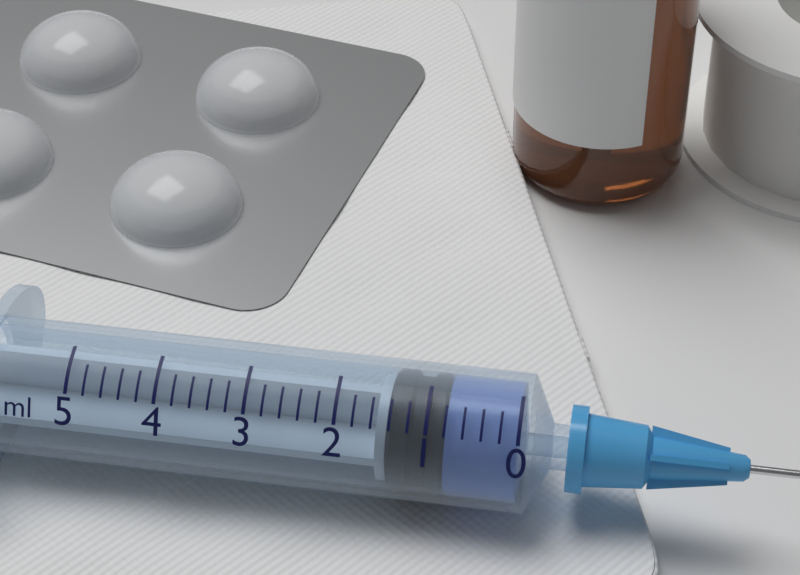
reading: 0.8 ml
